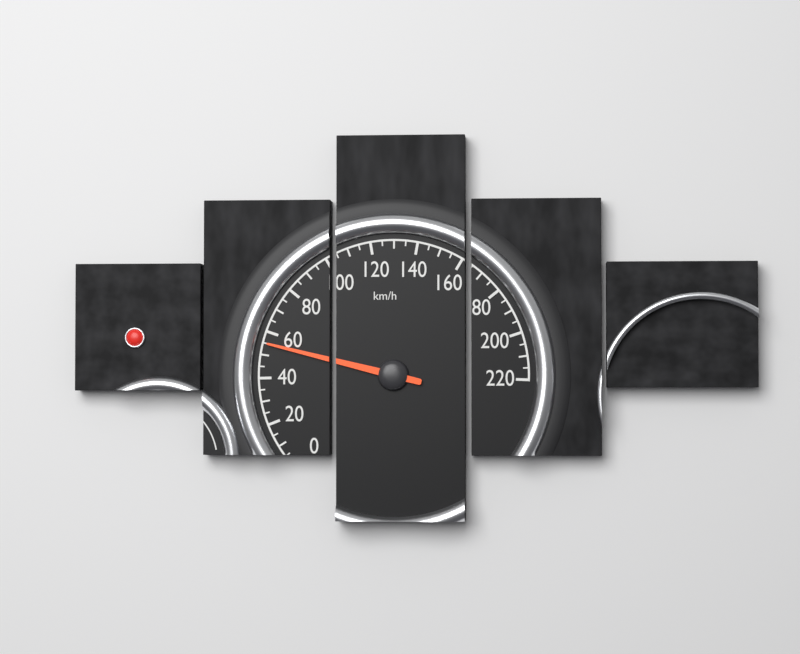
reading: 55 km/h
